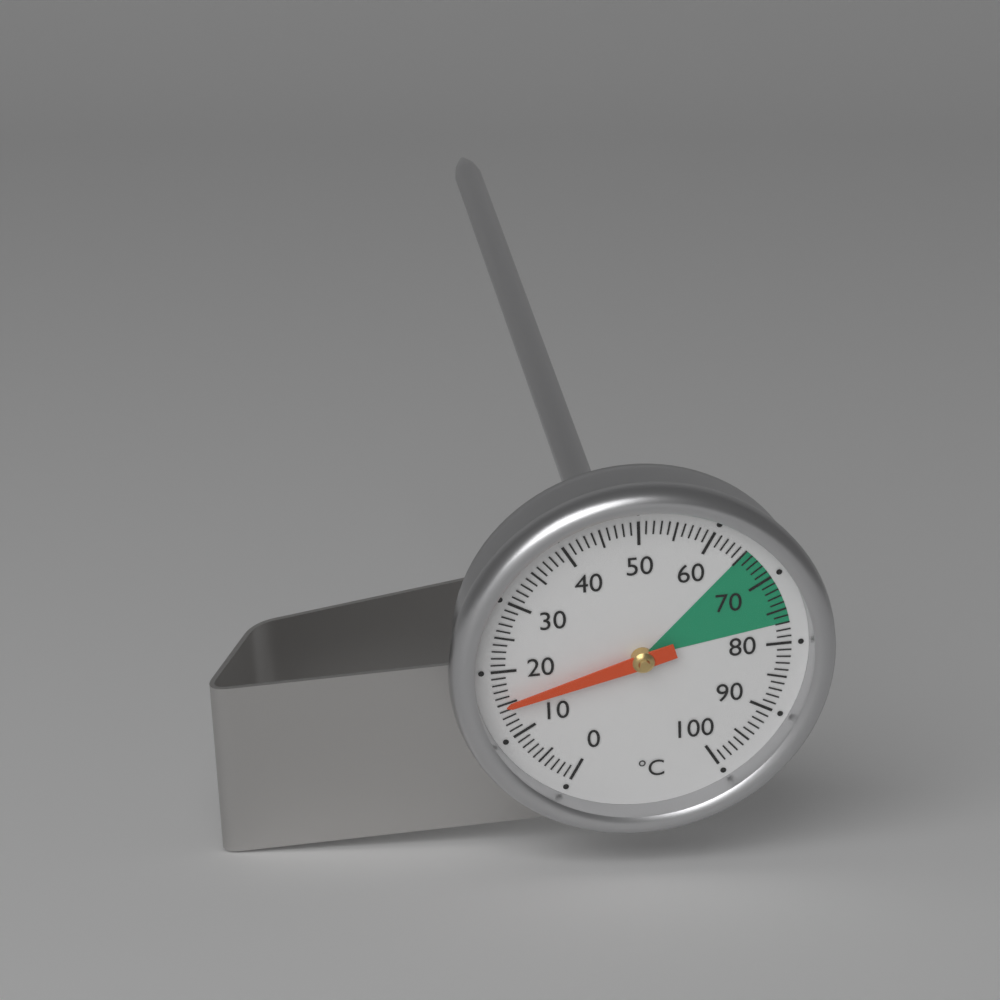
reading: 15 °C
